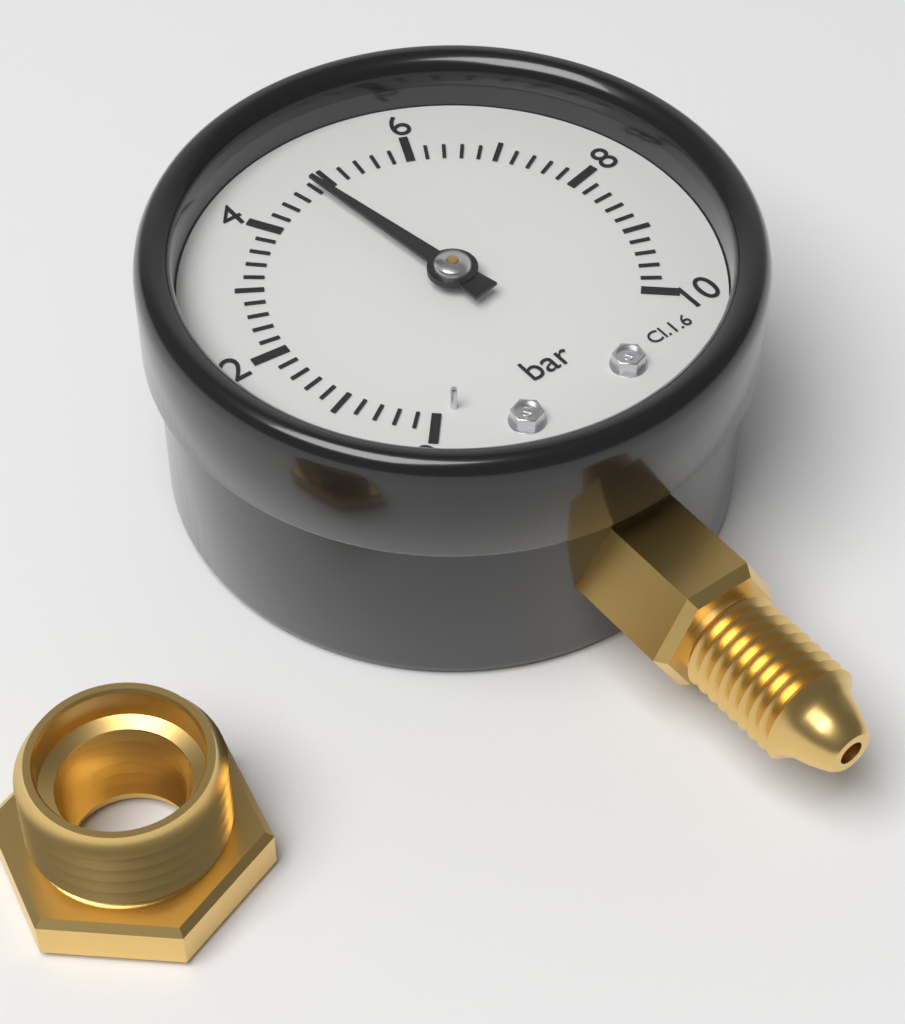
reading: 4.8 bar
